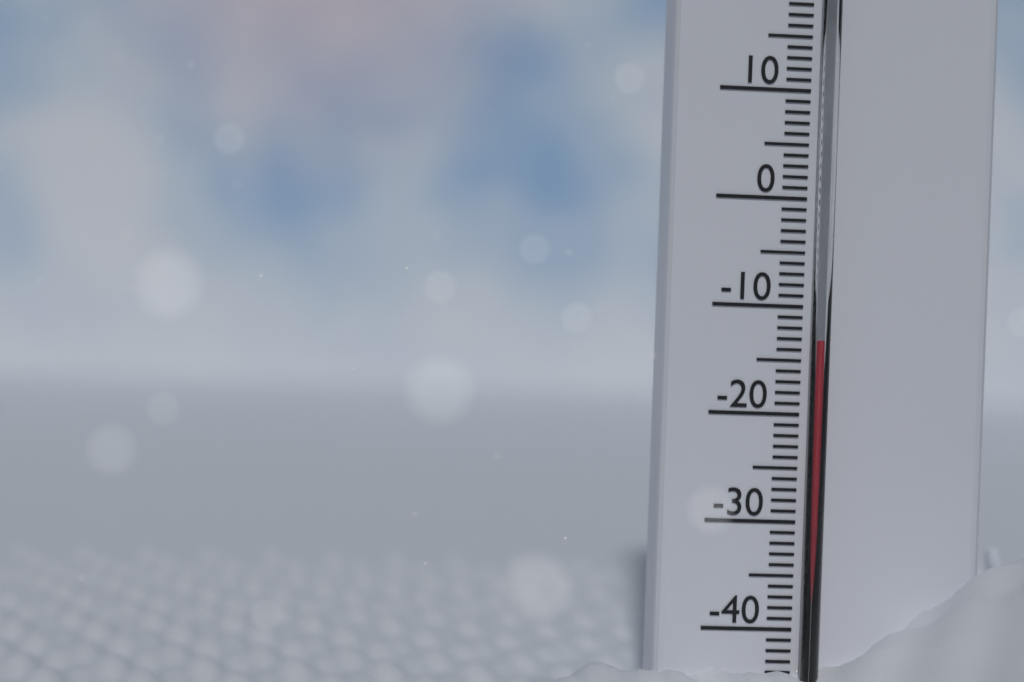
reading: -13 °C
